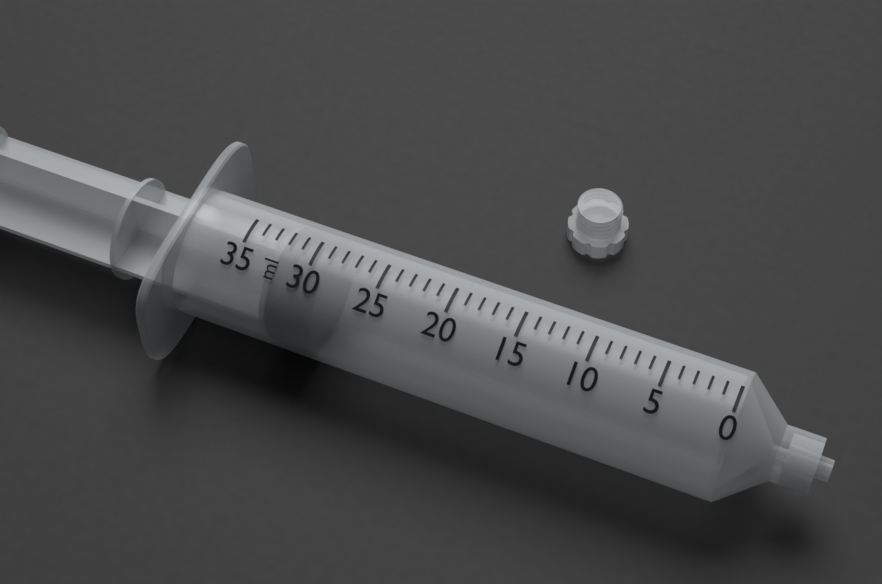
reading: 29 ml
